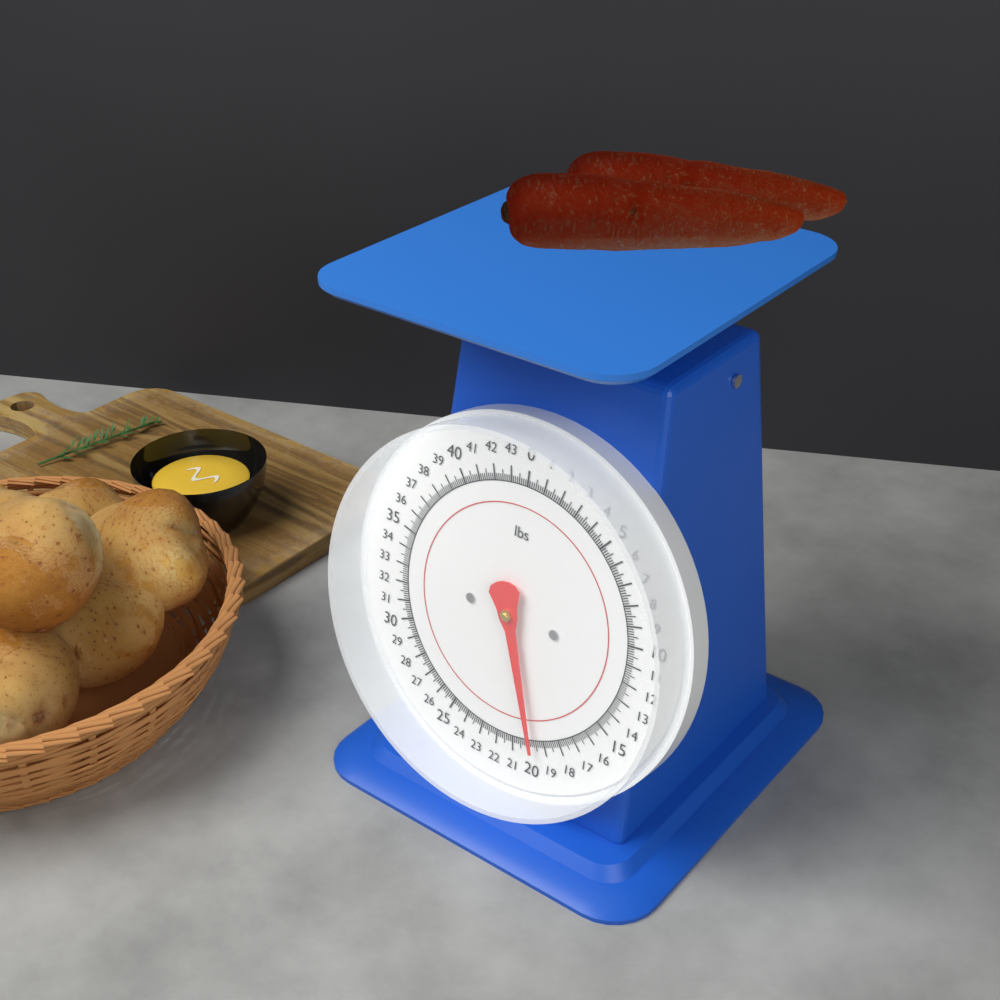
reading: 19.750 lbs
